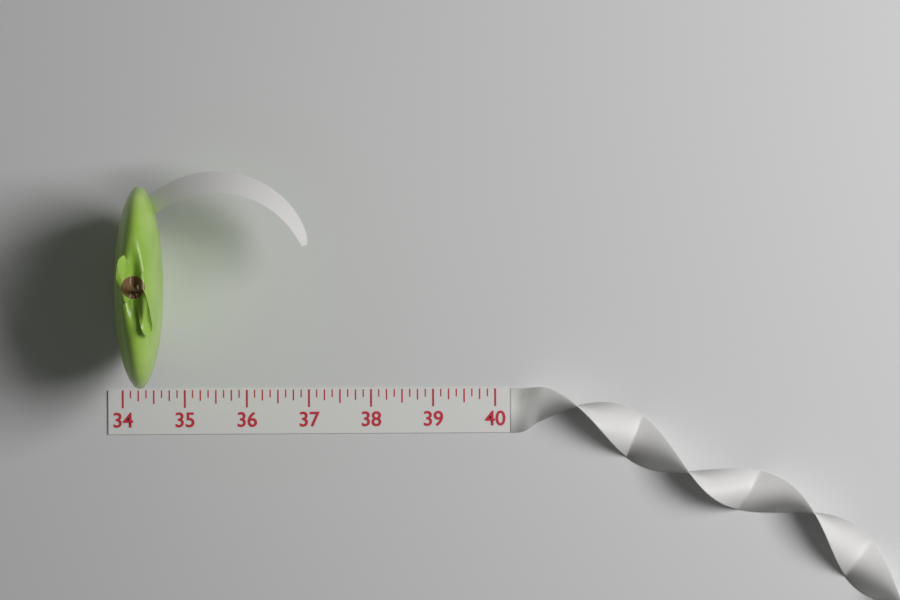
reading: 34.750 (no unit)
